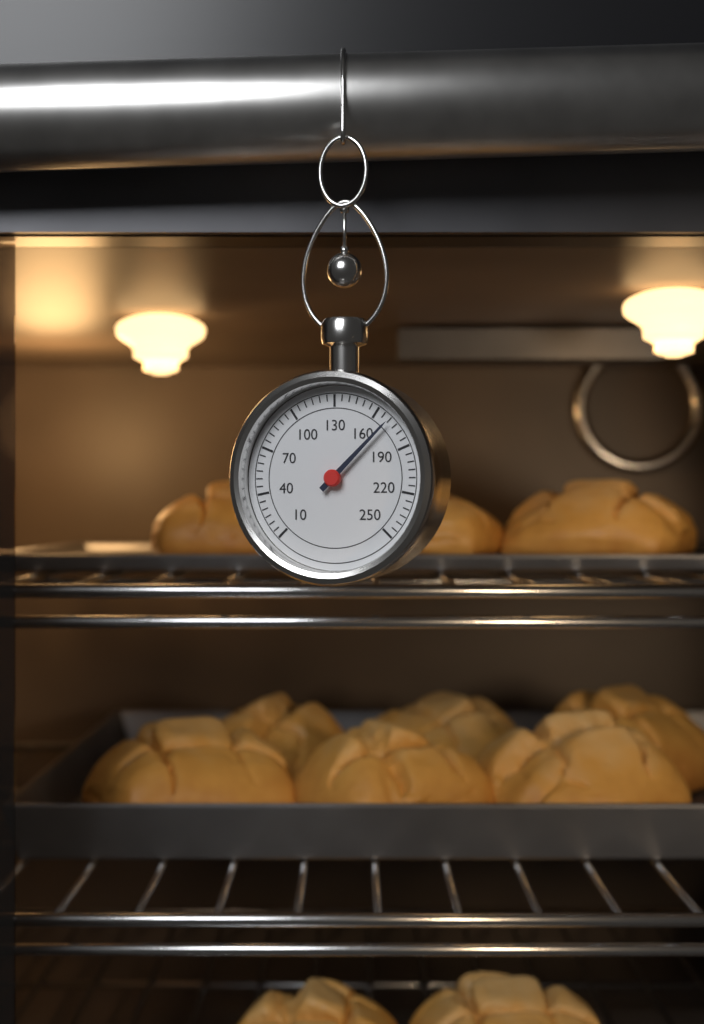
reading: 170 (no unit)
